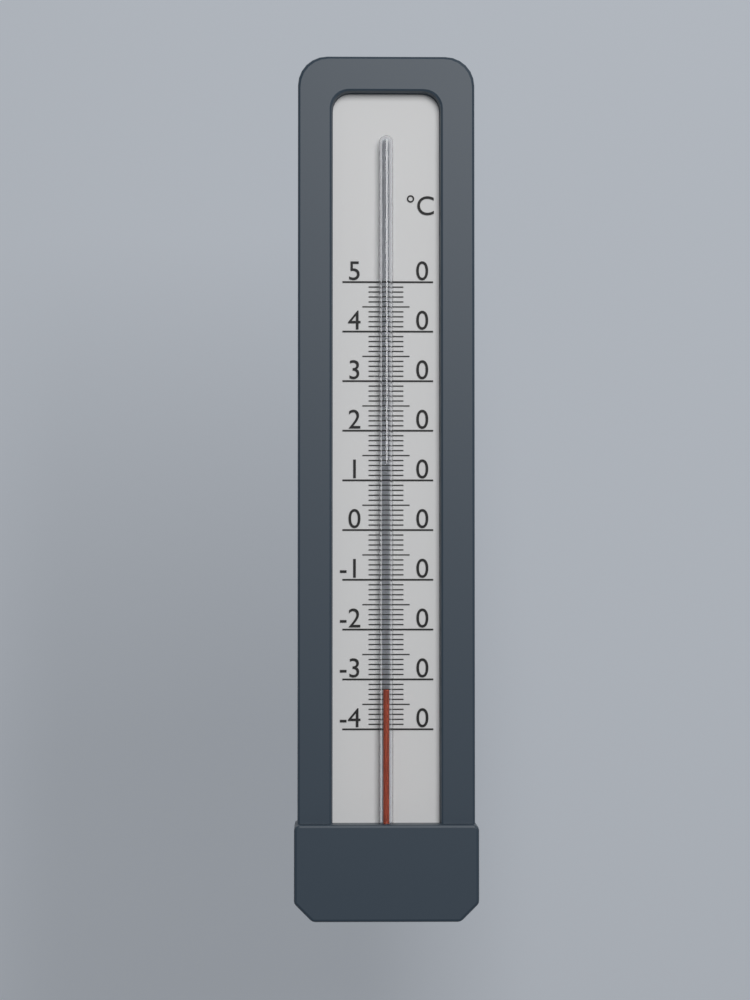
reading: -32 °C
